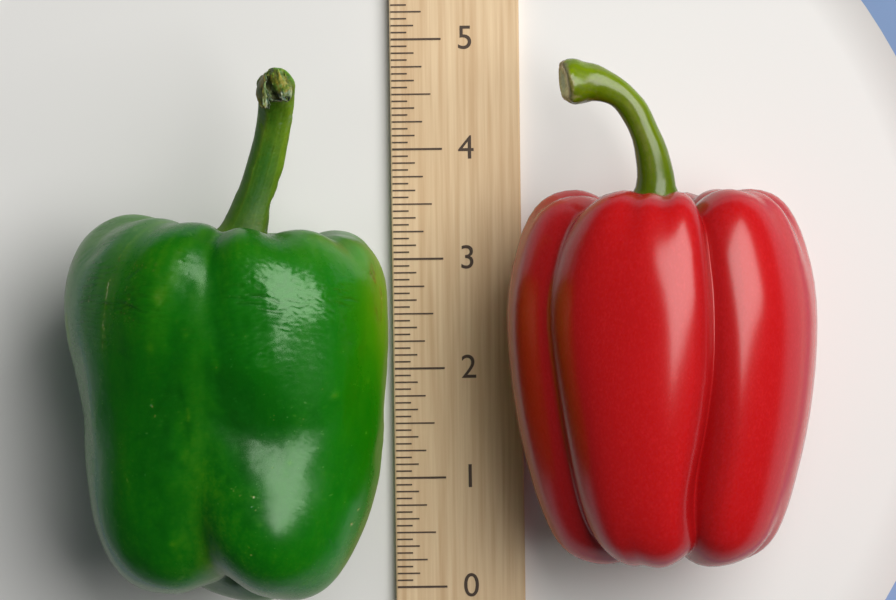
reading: 4.6875 (no unit)
